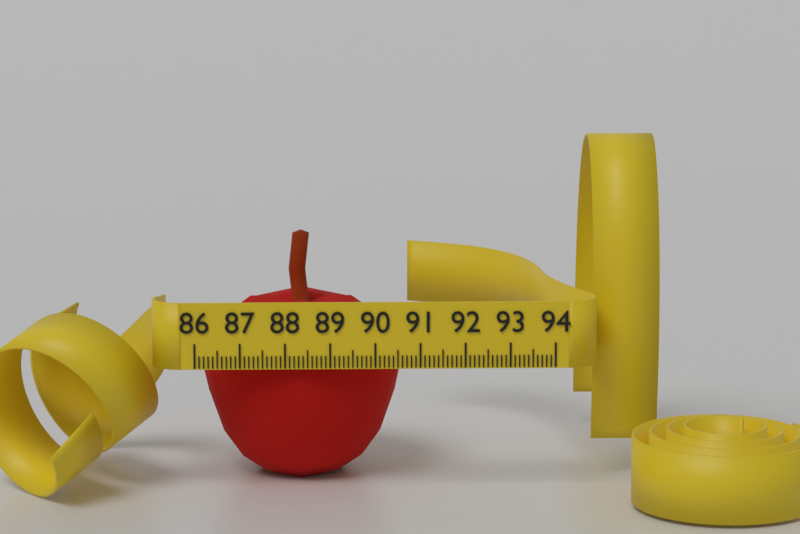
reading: 90.7 (no unit)
